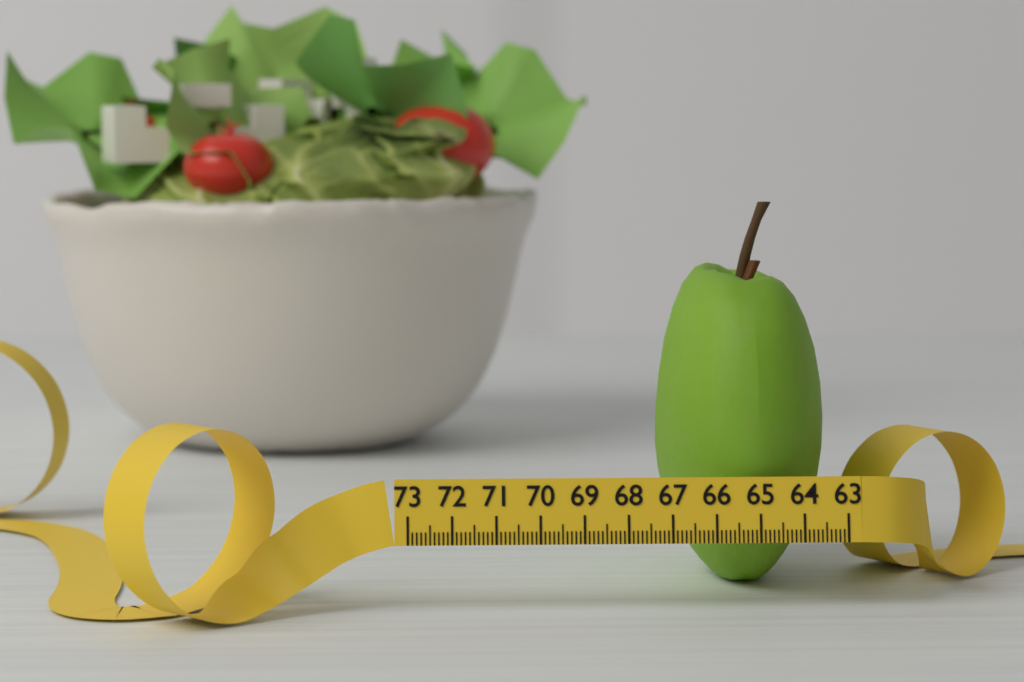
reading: 67.0 (no unit)
